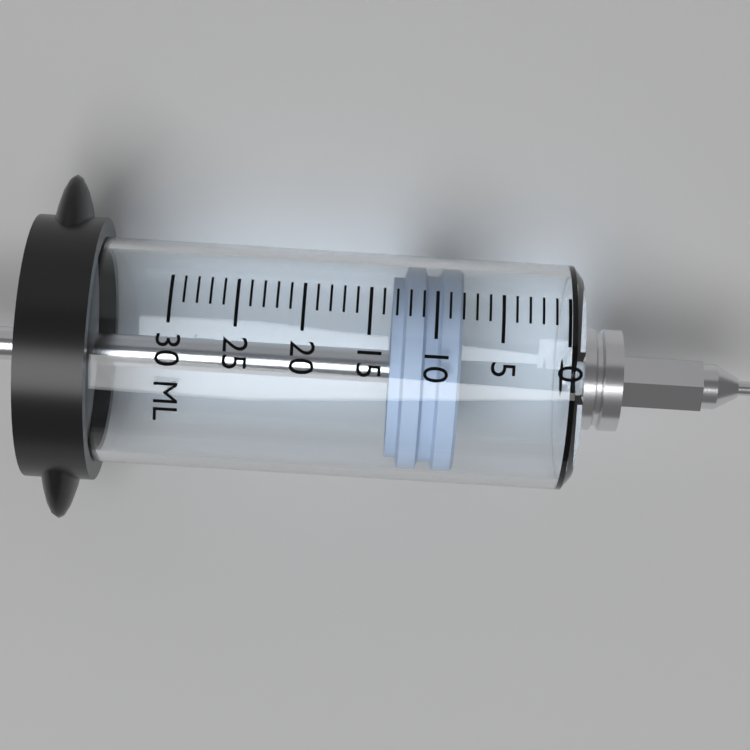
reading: 8 ml
